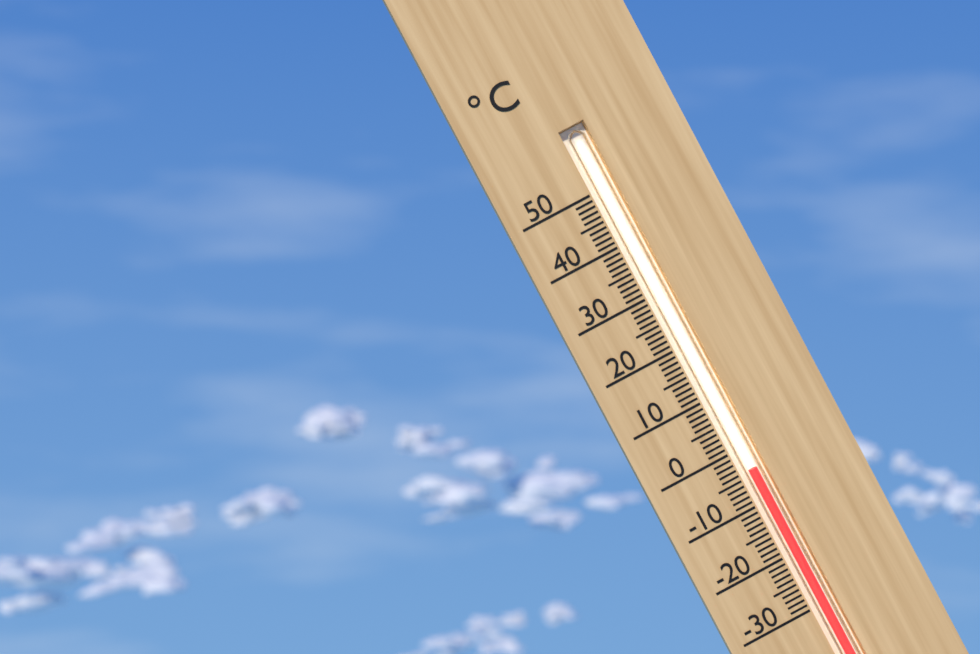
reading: -4 °C
